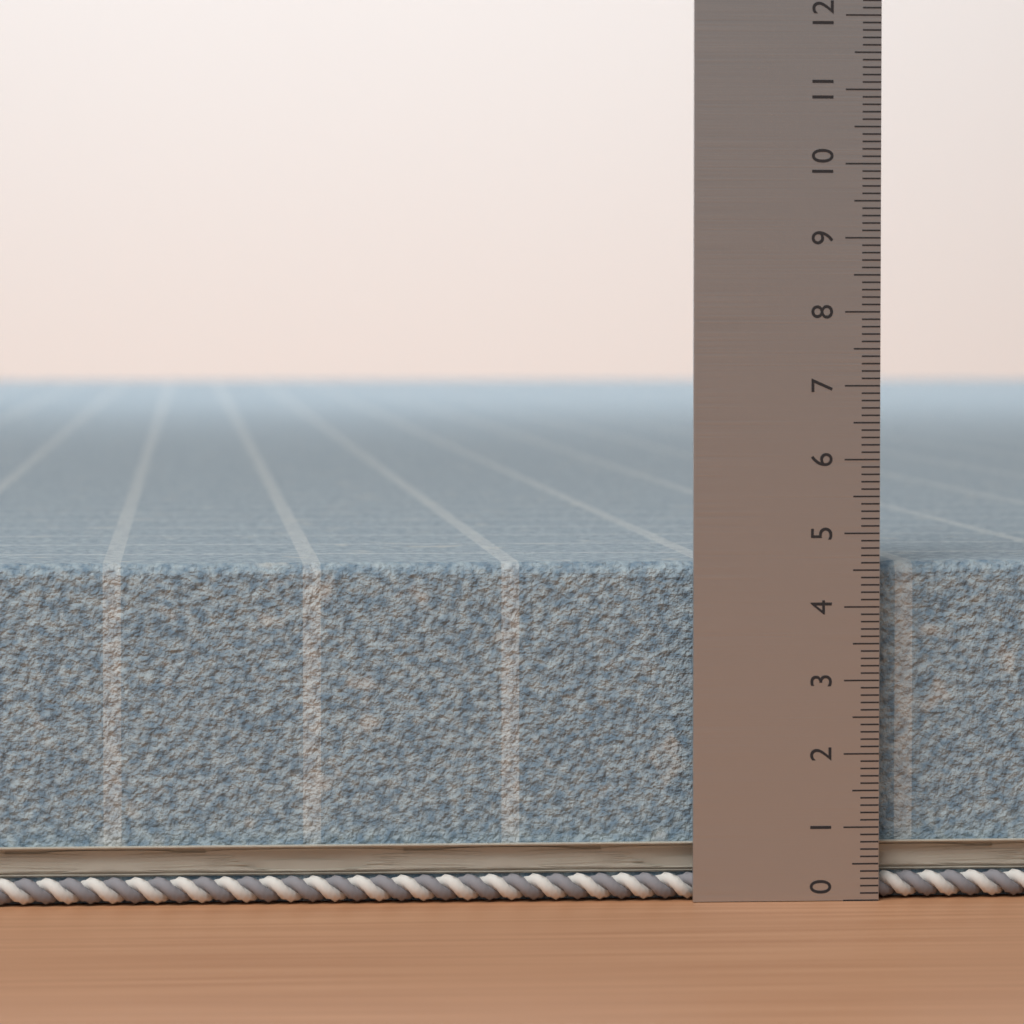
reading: 4.6 (no unit)
